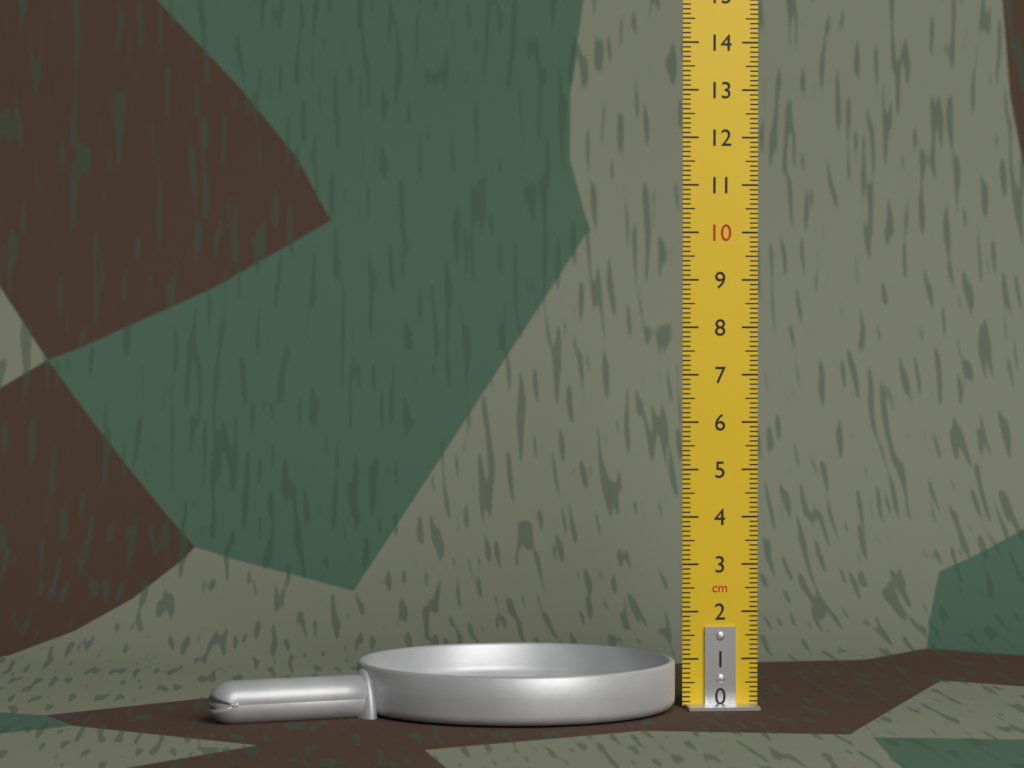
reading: 1.0 cm
